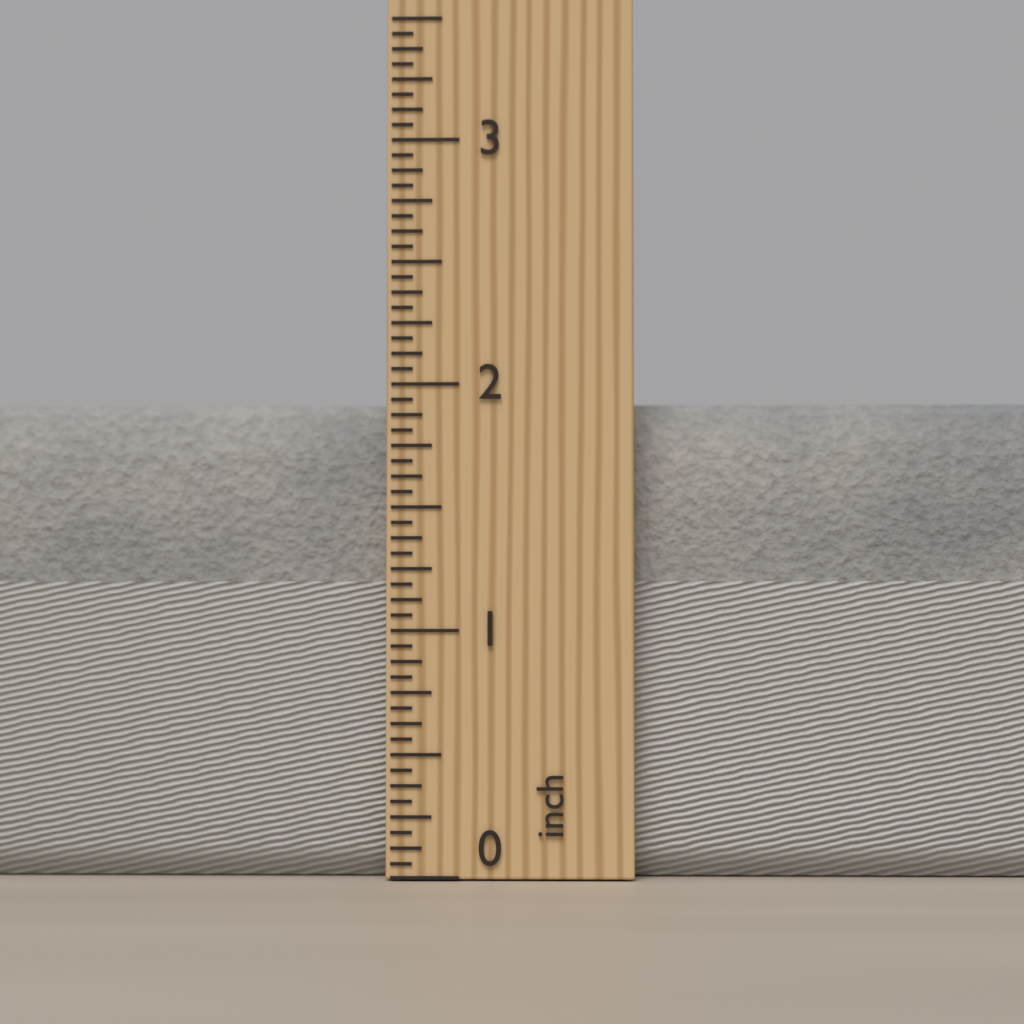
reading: 1.9375 inch
